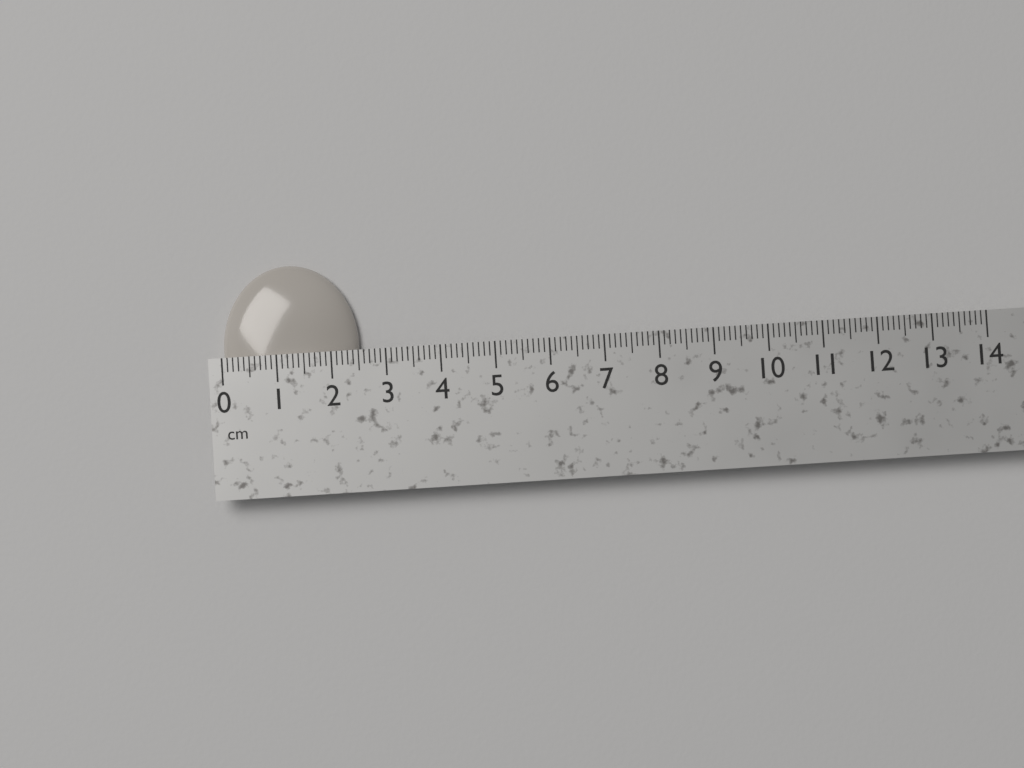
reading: 2.5 cm
